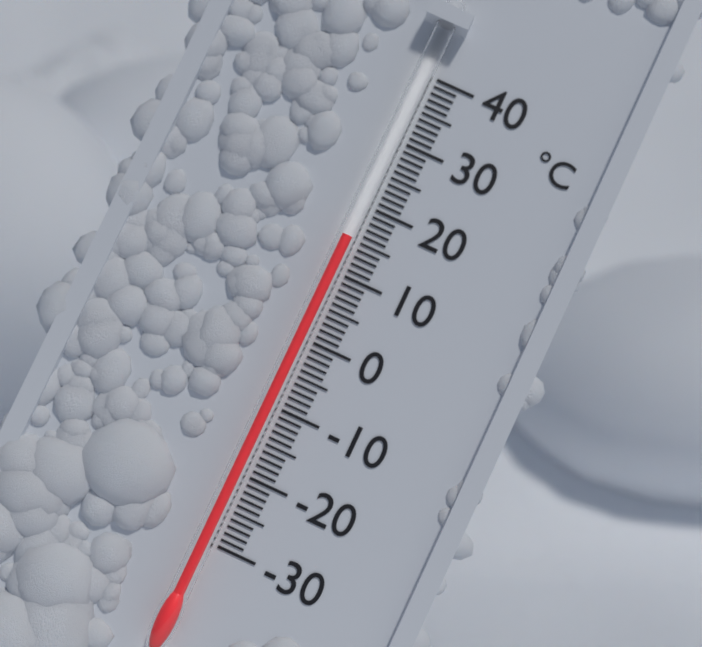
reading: 15 °C
